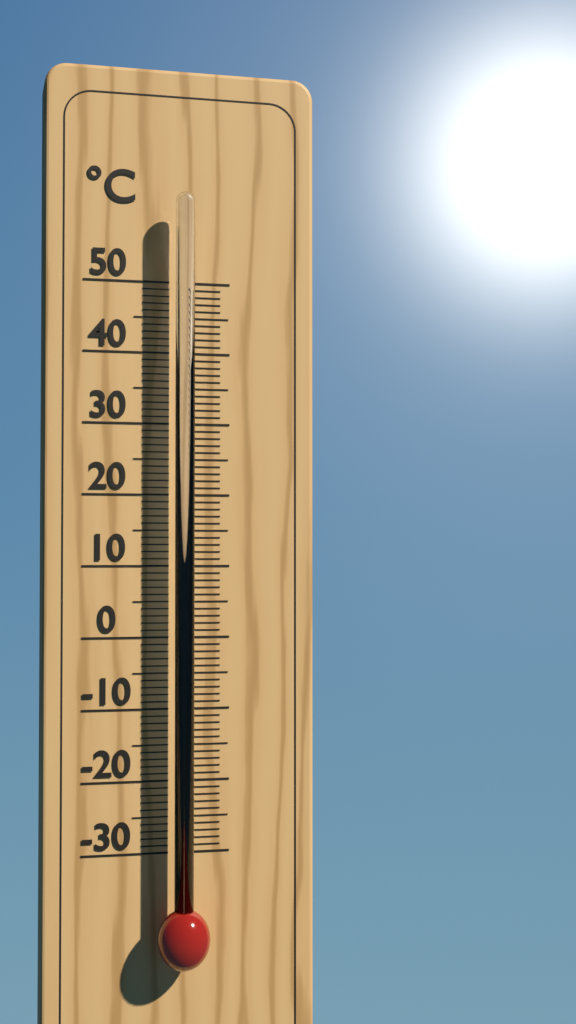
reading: -27 °C
